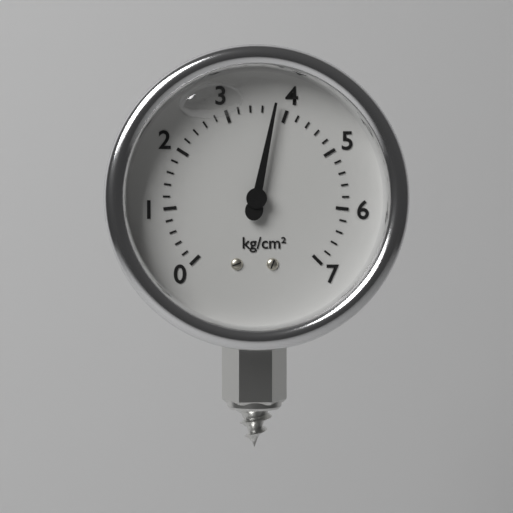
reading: 3.8 kg/cm²
